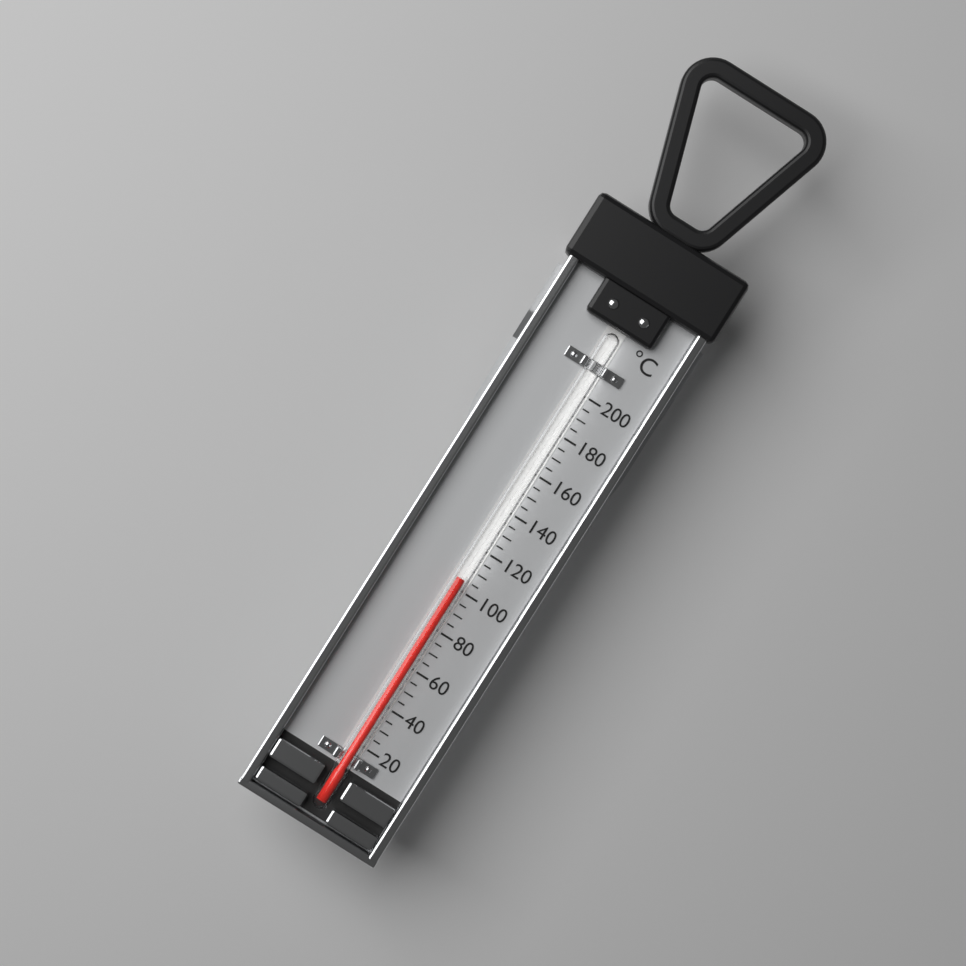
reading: 105 °C
